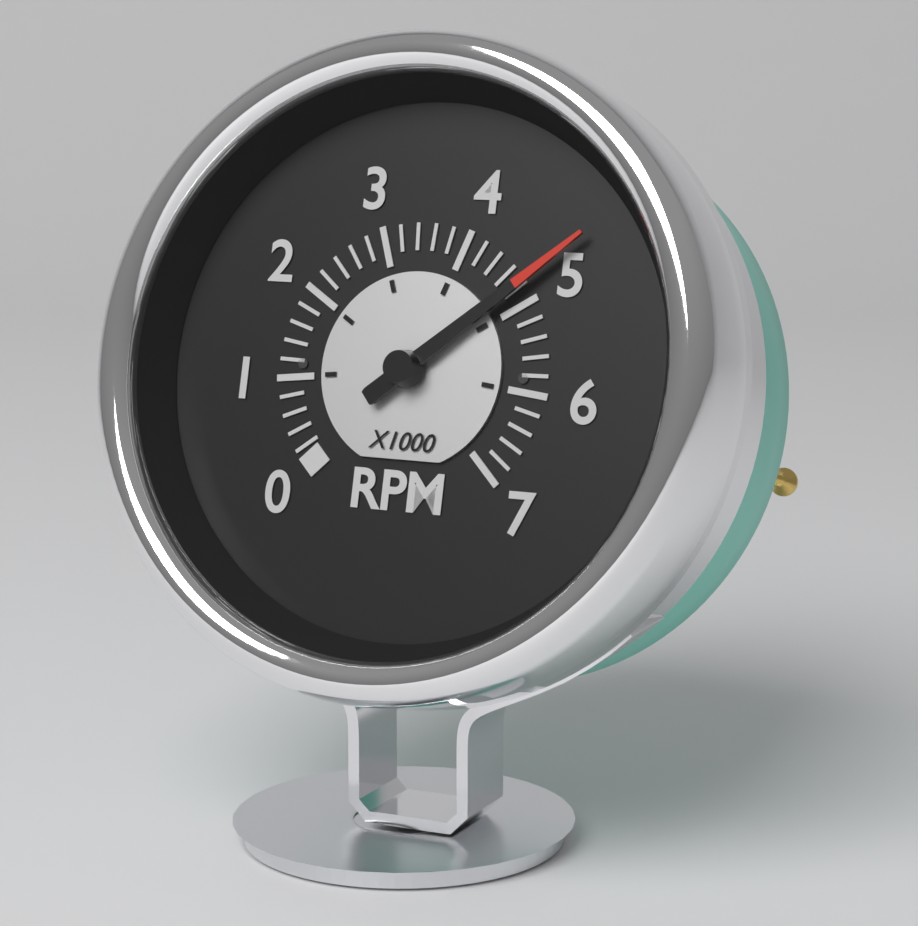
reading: 4800 RPM
